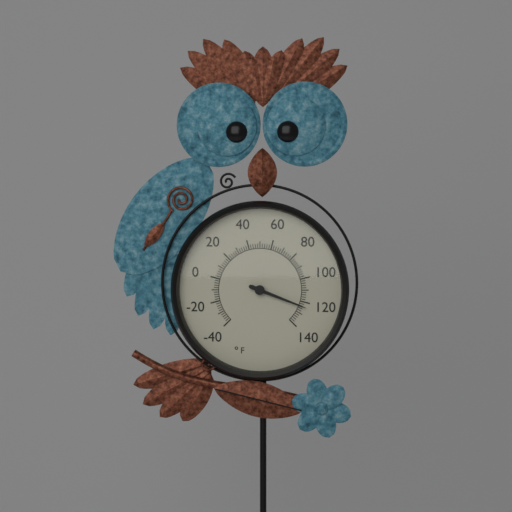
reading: 124 °F
